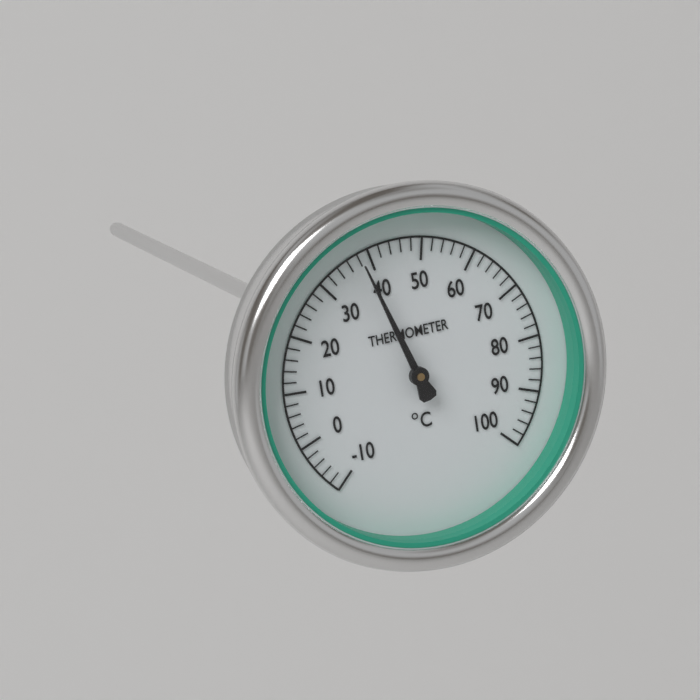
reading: 38 °C
